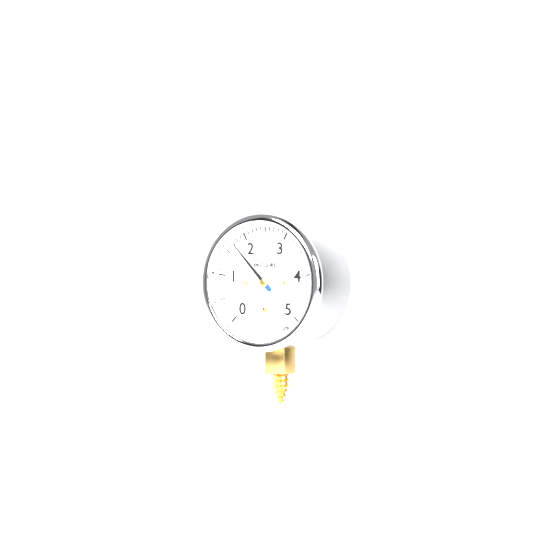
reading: 1.7 psi
